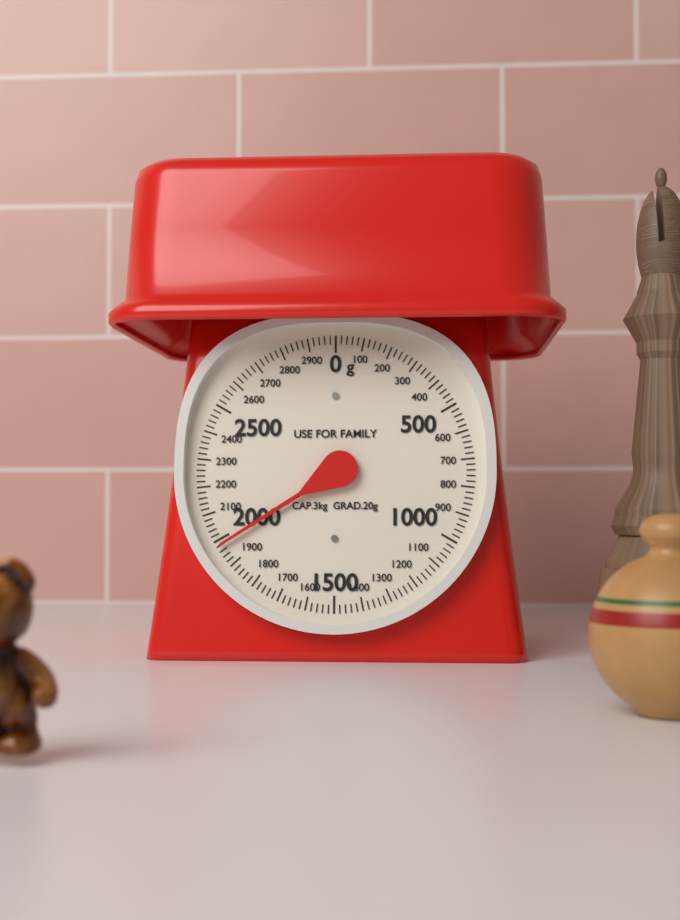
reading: 1980 g
